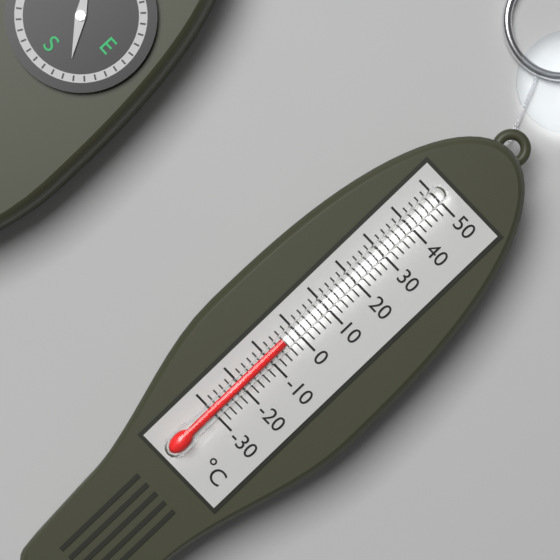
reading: -4 °C
